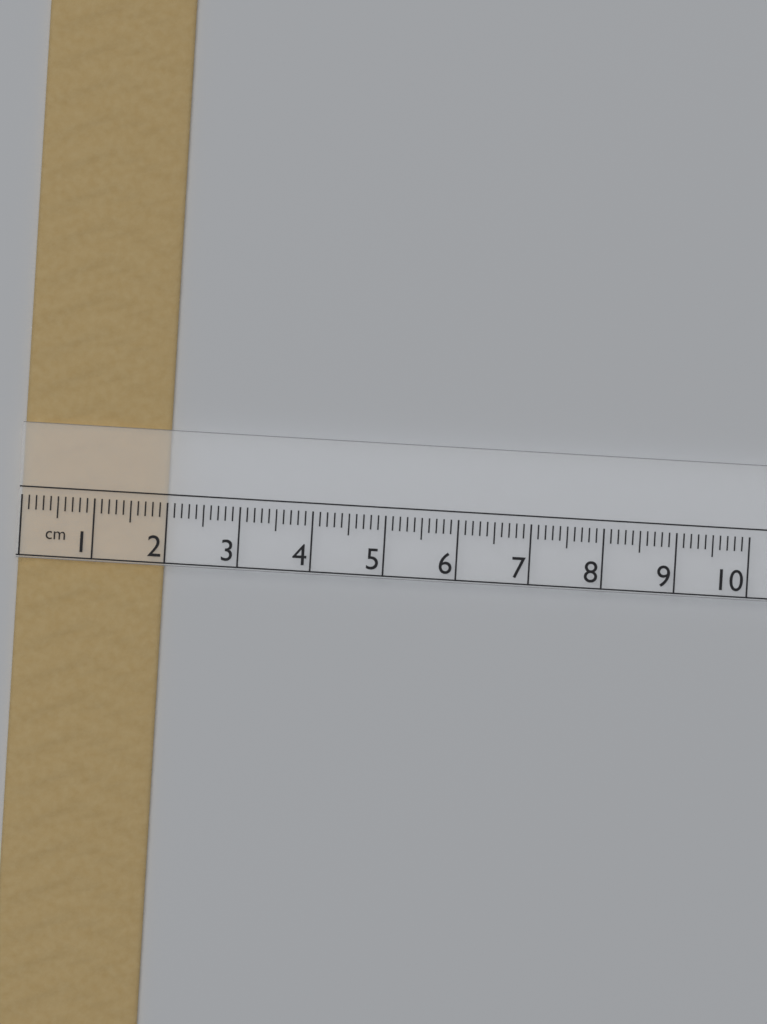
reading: 2.0 cm
